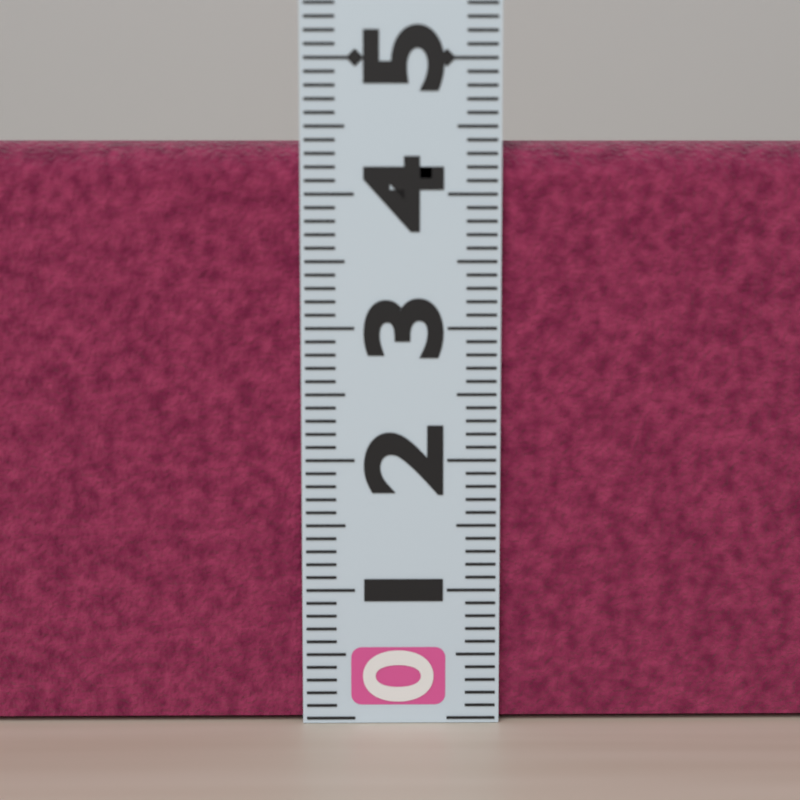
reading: 4.4 (no unit)
